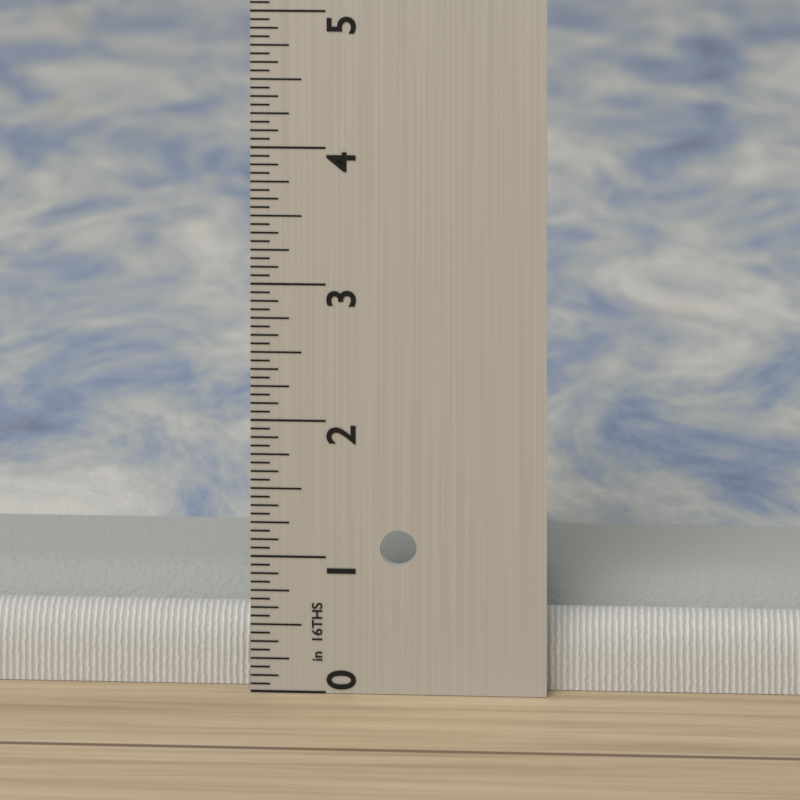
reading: 0.6875 in
